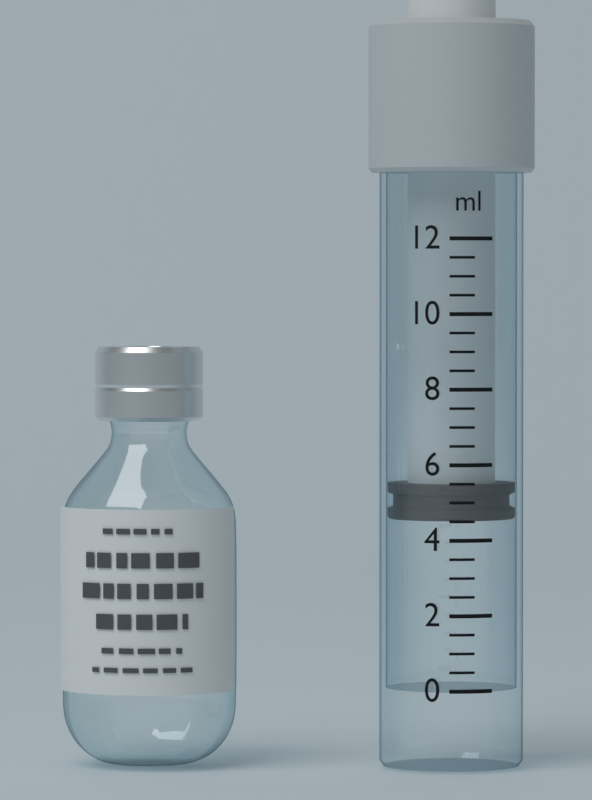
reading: 4.5 ml
